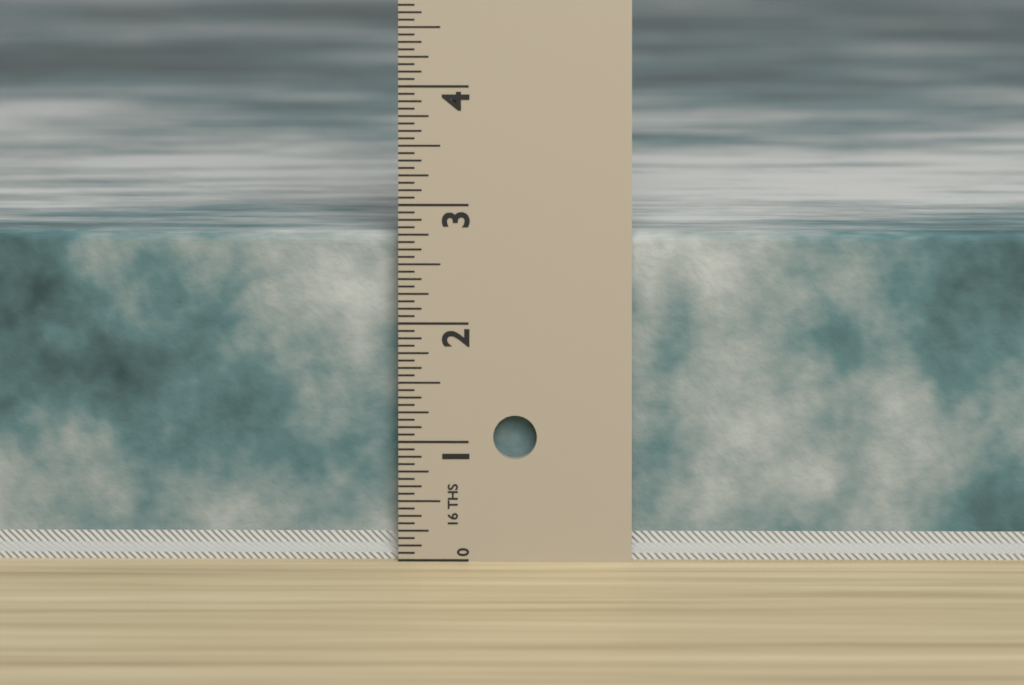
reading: 2.7500 in
